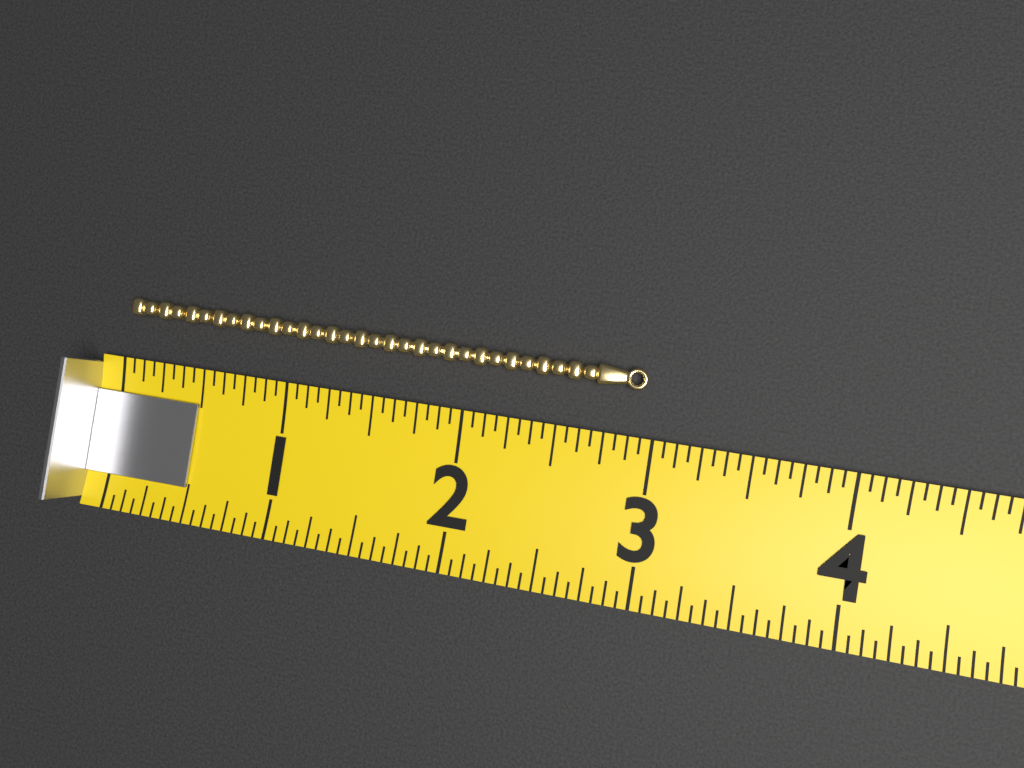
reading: 2.9375 (no unit)
